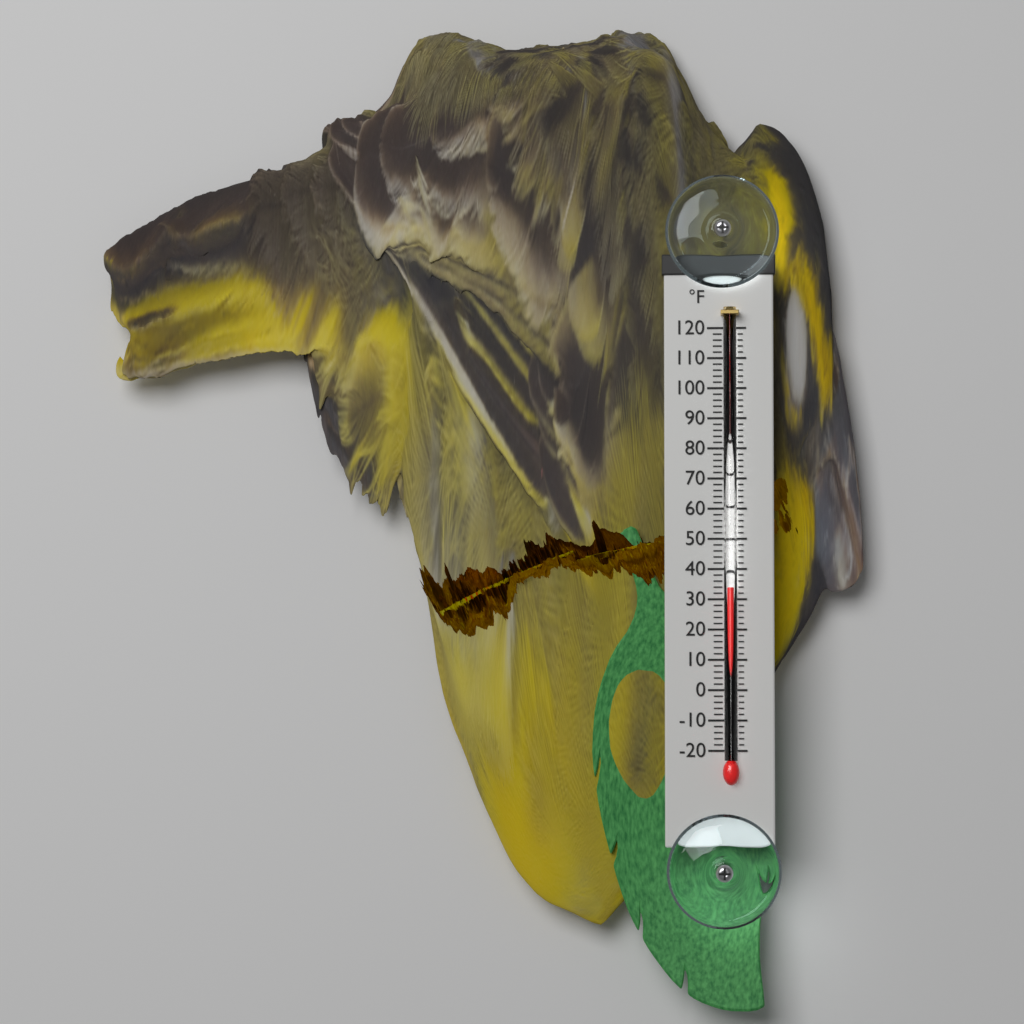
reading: 34 °F
